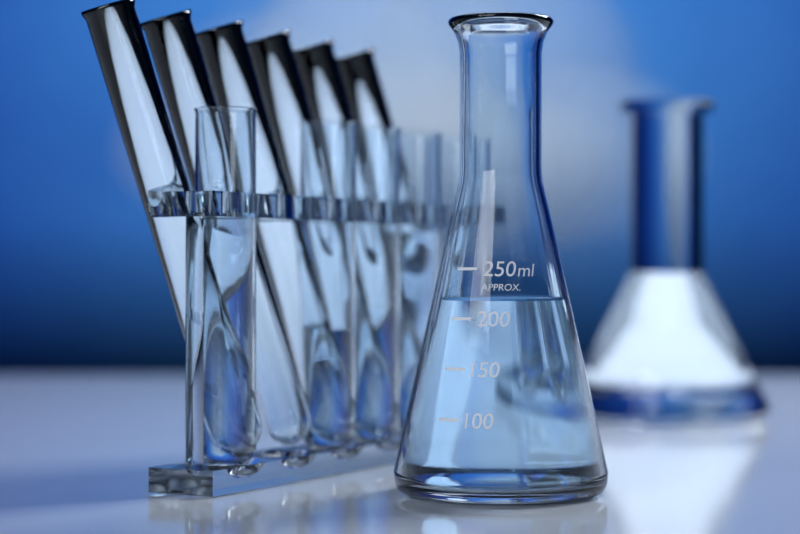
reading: 220 ml
